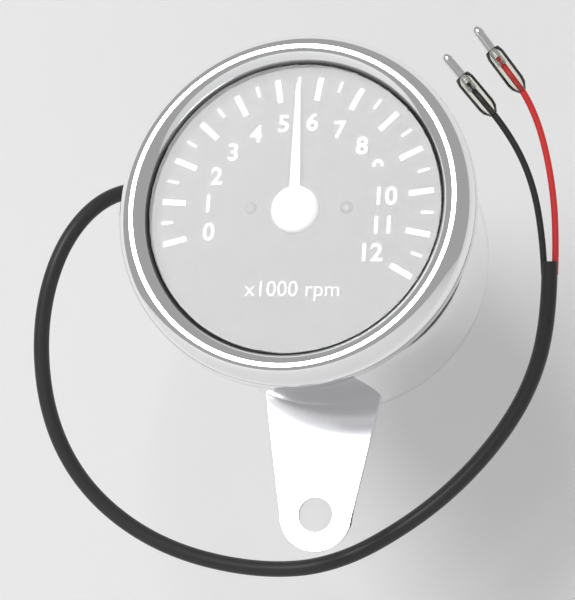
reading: 5.5 x1000 rpm
